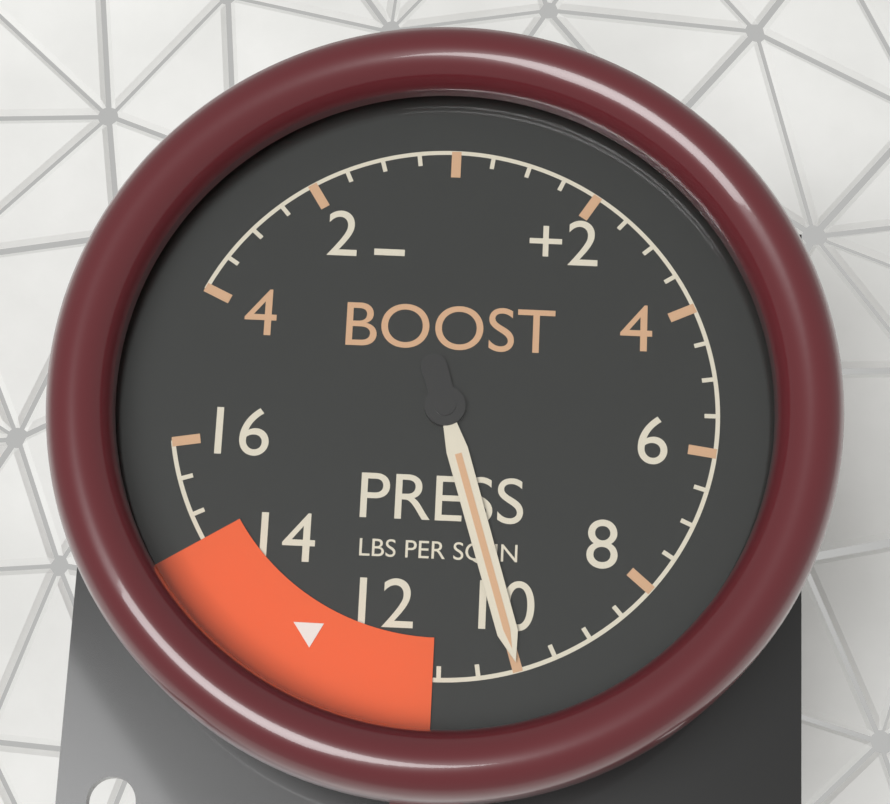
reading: 10.0 psi
